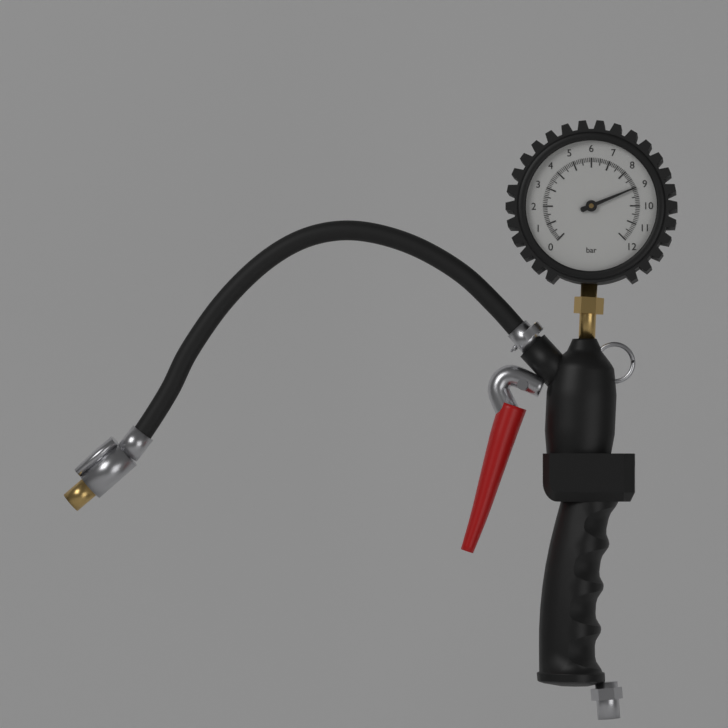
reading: 9.0 bar
